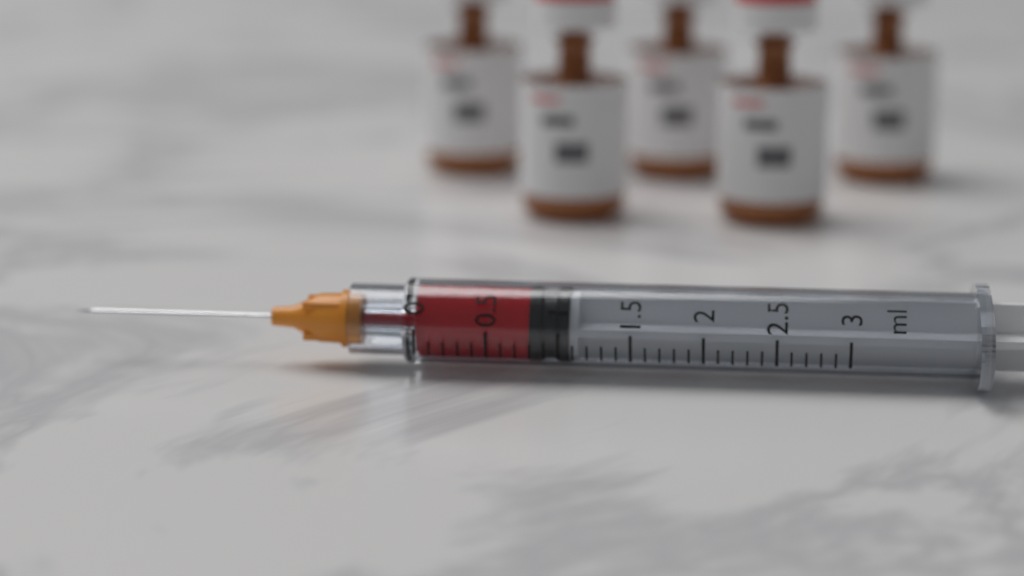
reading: 0.8 ml
